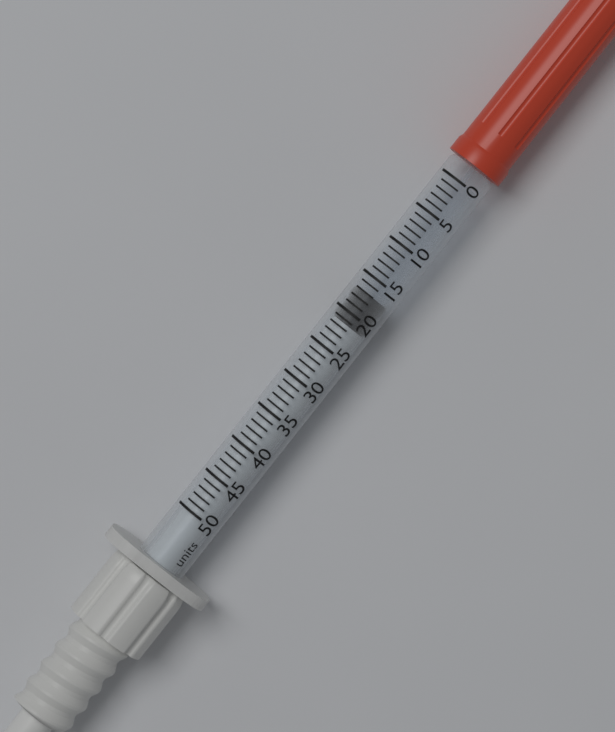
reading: 17 units
